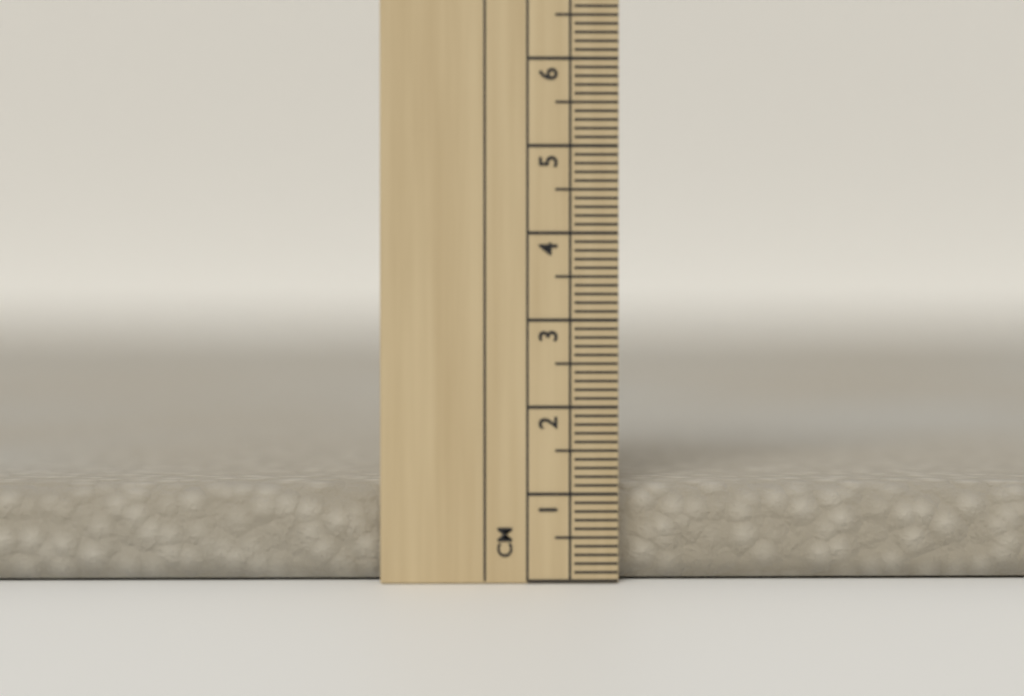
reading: 1.1 cm
